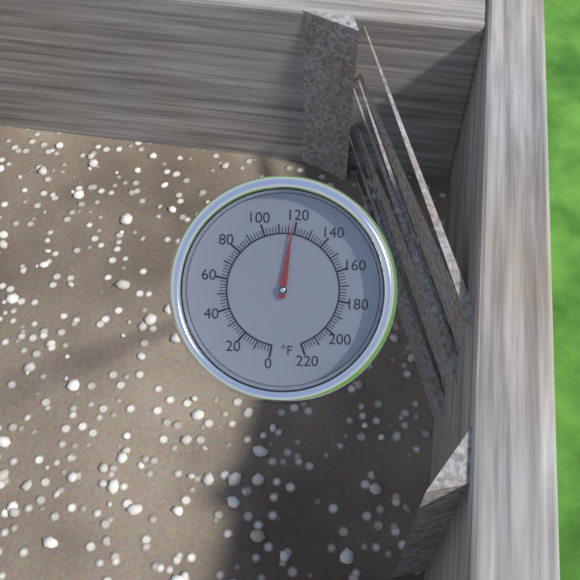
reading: 118 °F
